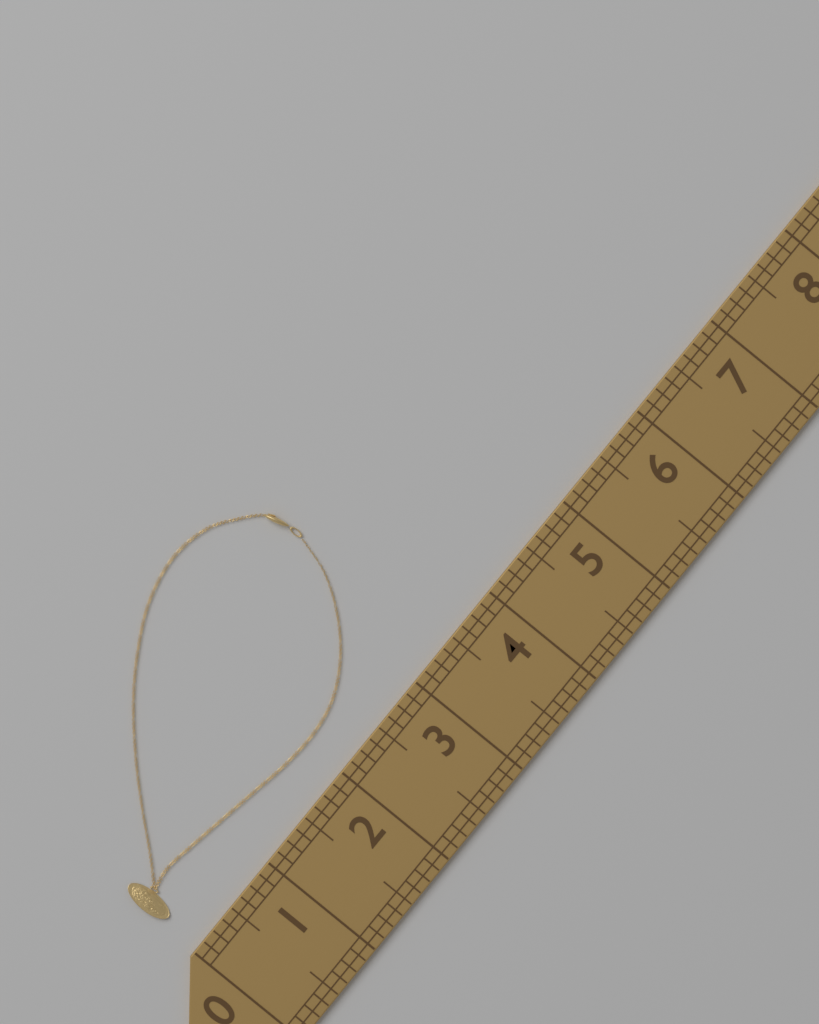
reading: 3.375 (no unit)
